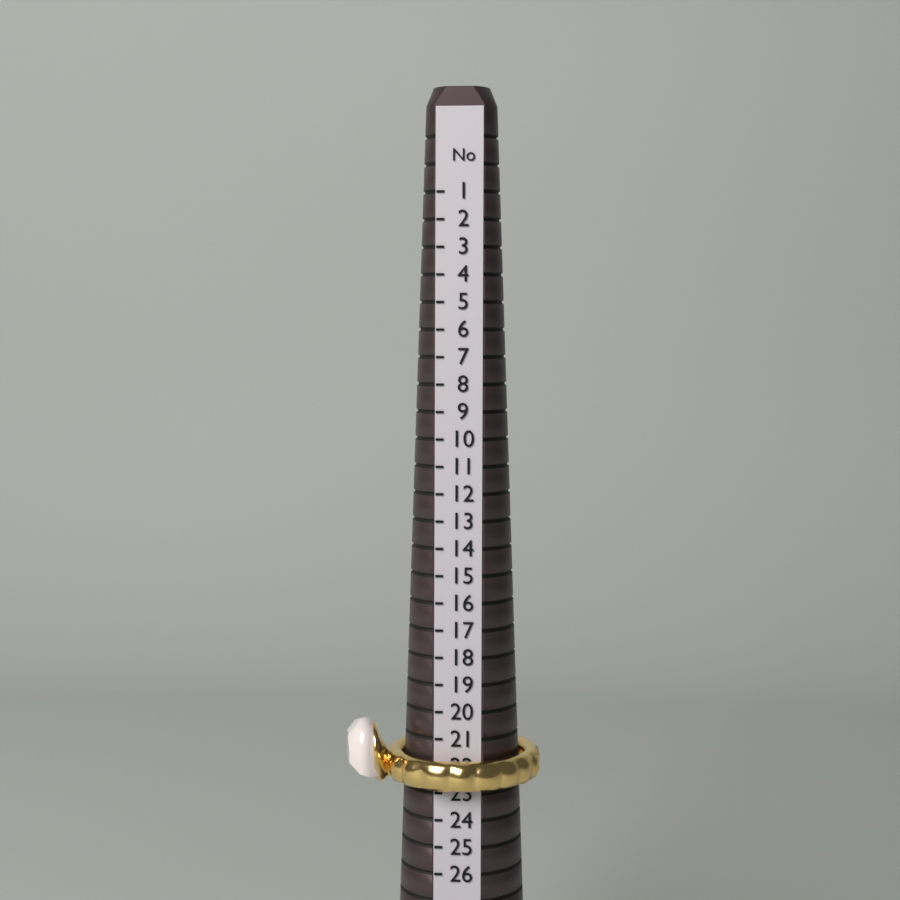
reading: 23 (no unit)
